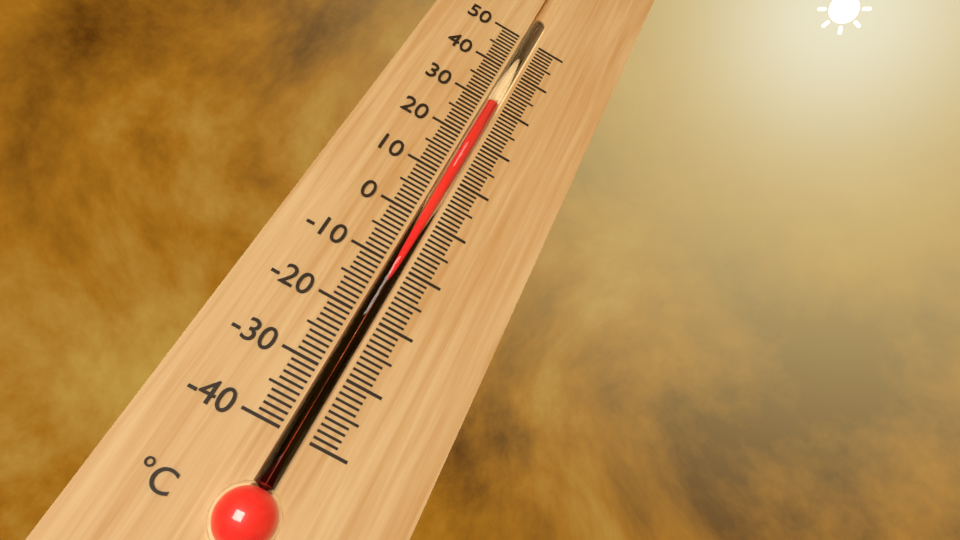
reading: 30 °C
